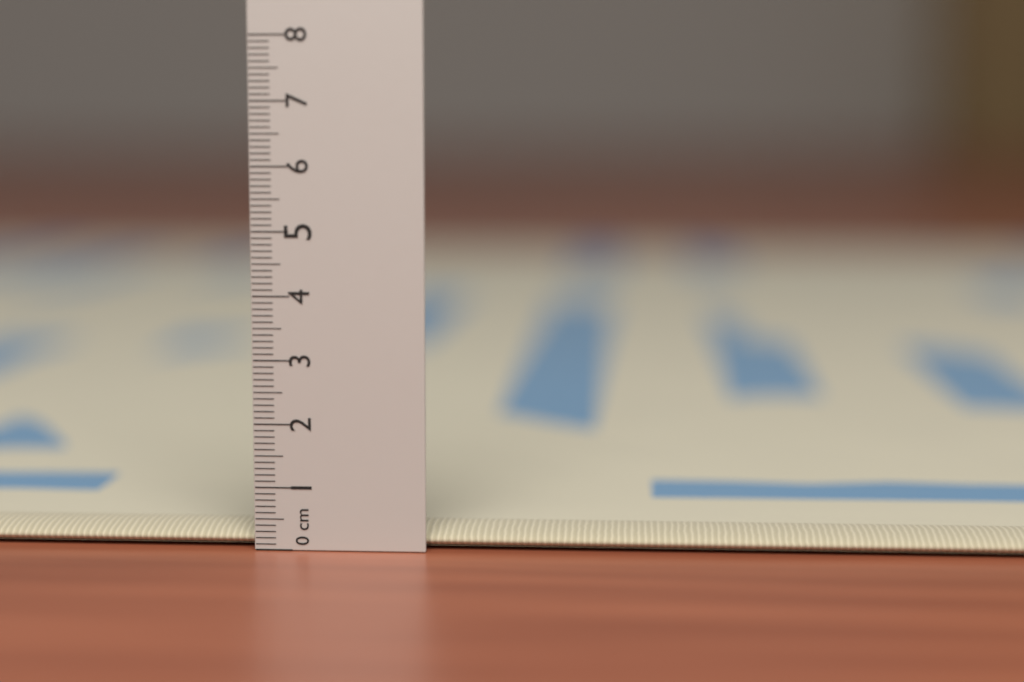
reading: 0.3 cm
